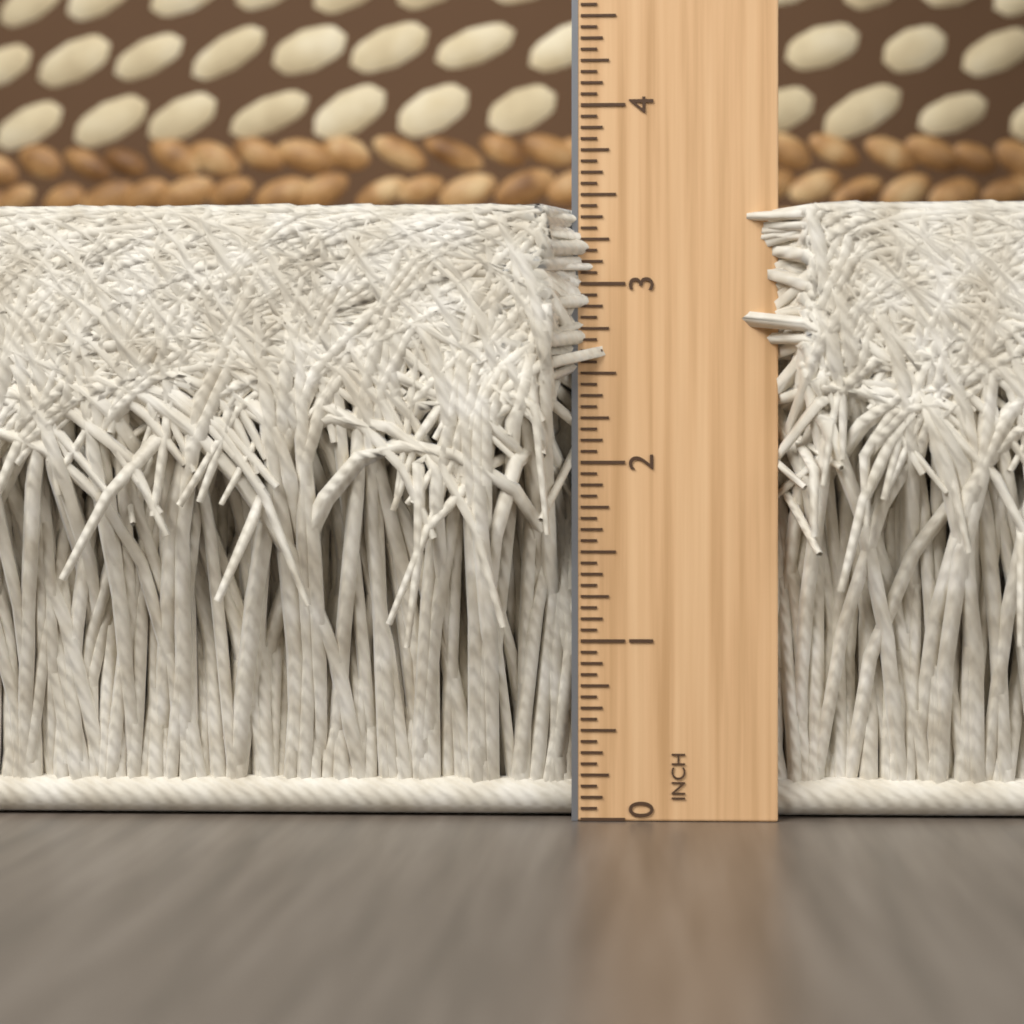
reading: 3.4375 in
